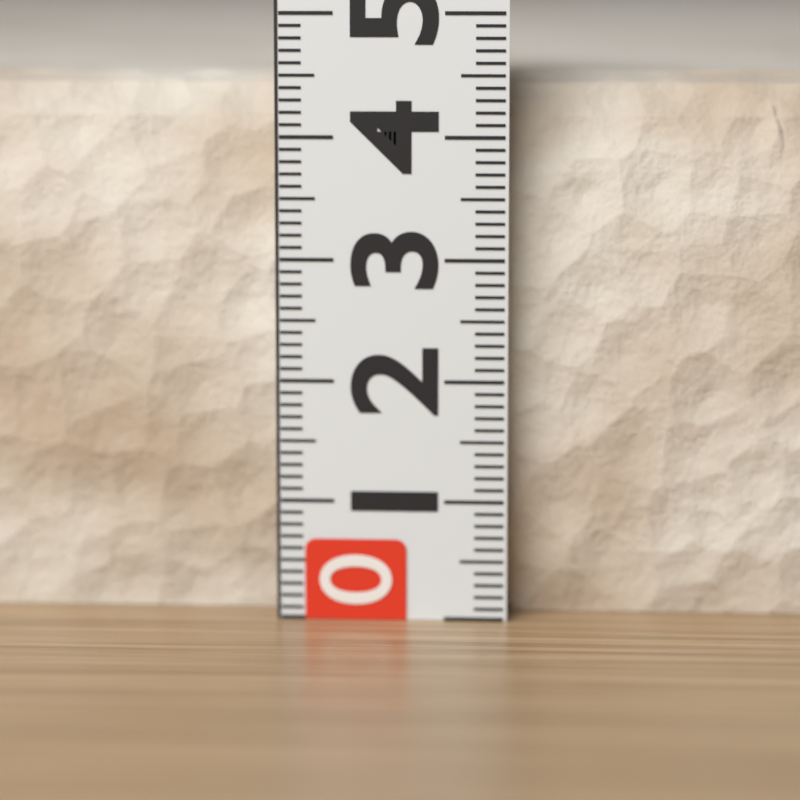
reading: 4.5 (no unit)
